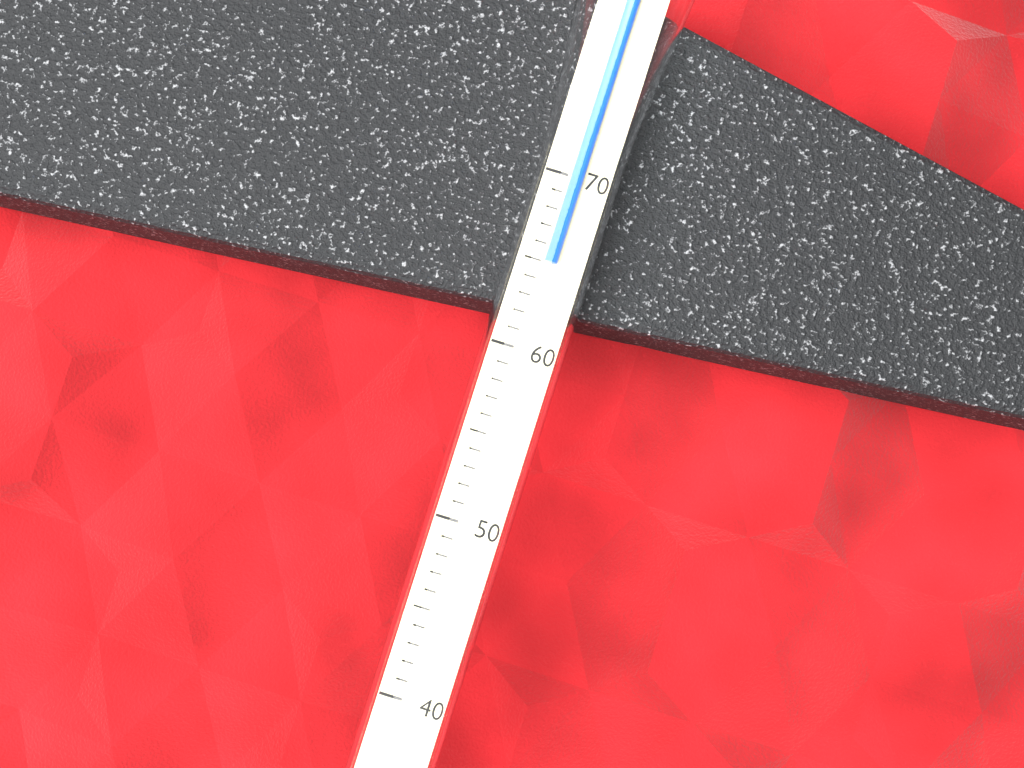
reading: 65 (no unit)
